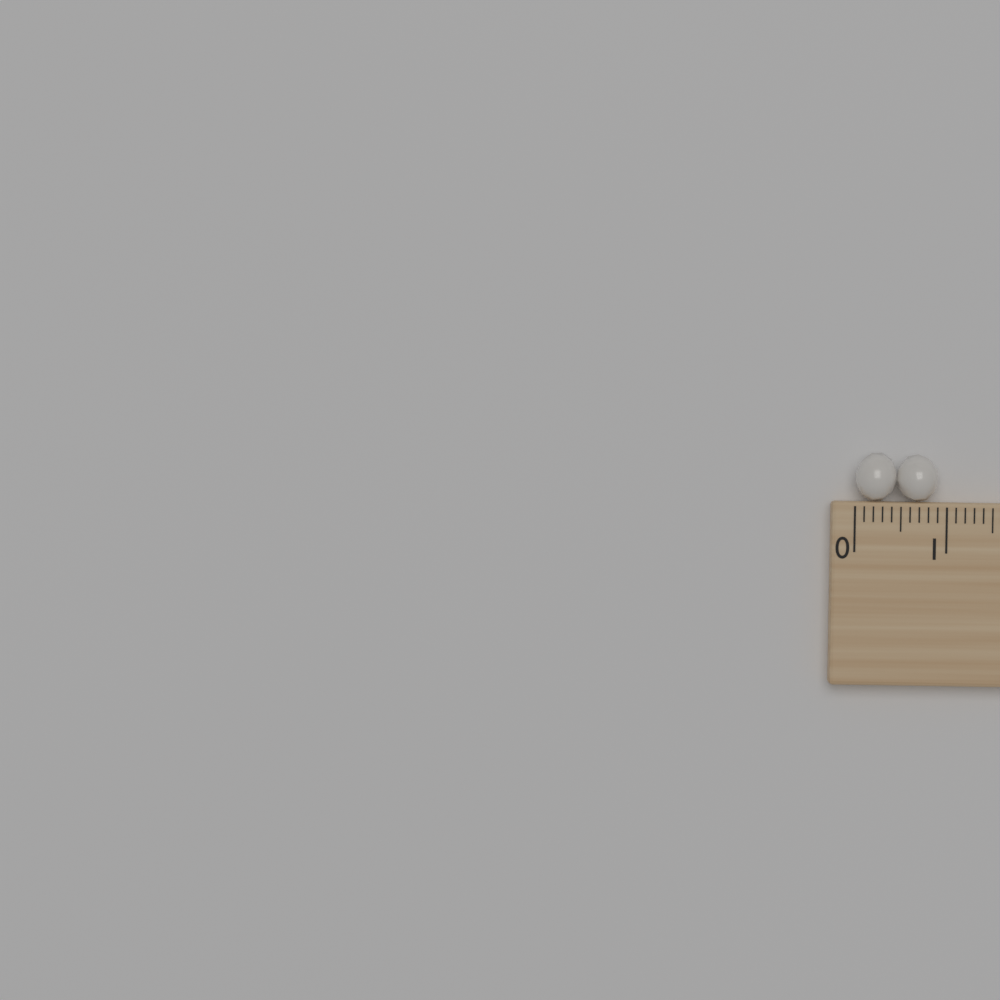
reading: 0.9 (no unit)
